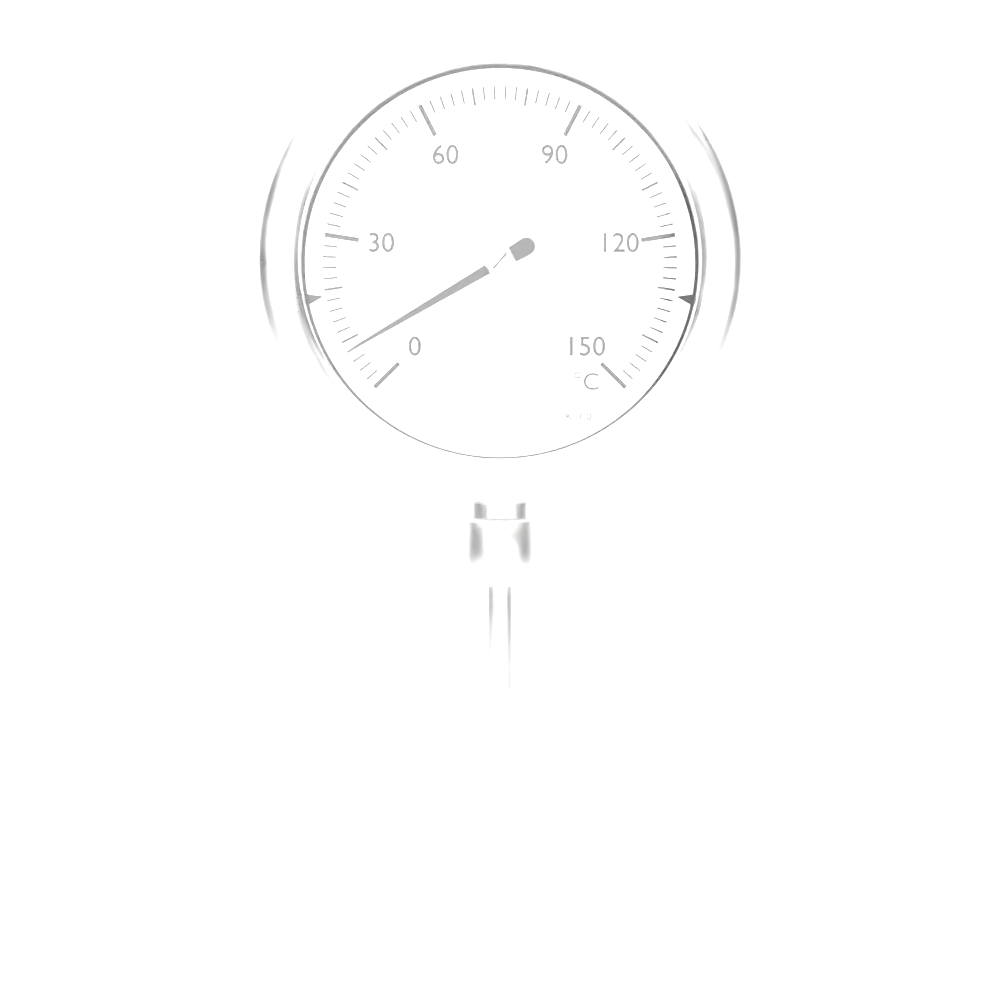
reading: 8 °C
